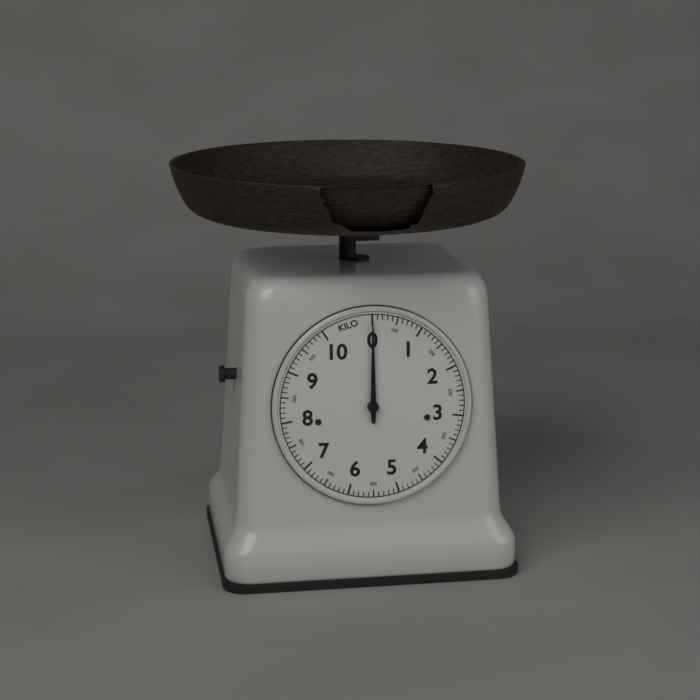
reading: 0.0 kg
